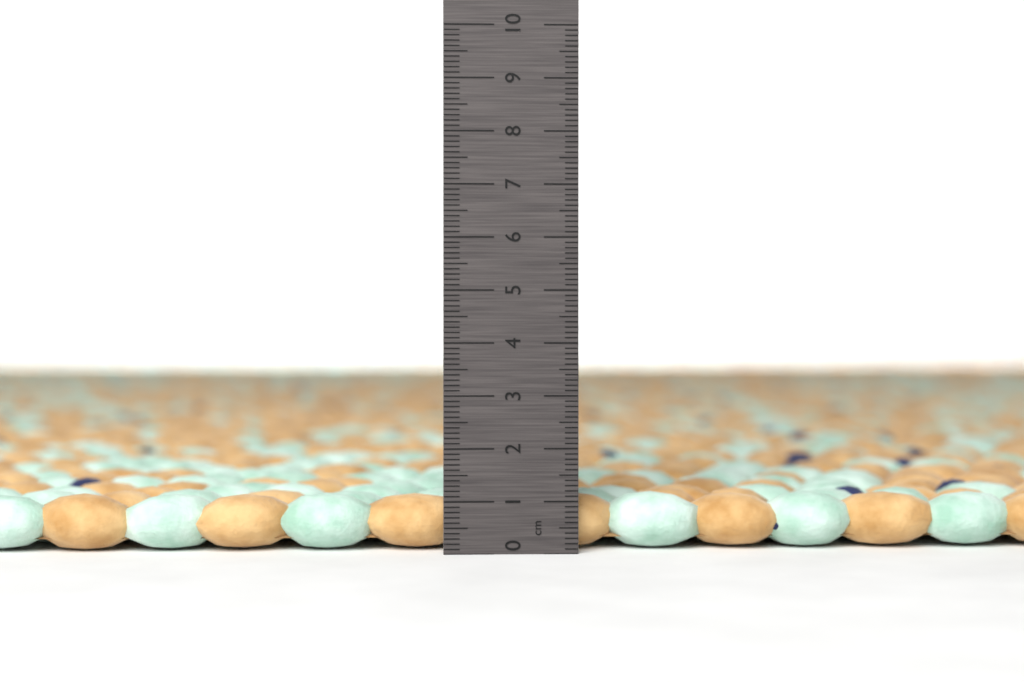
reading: 1.1 cm
